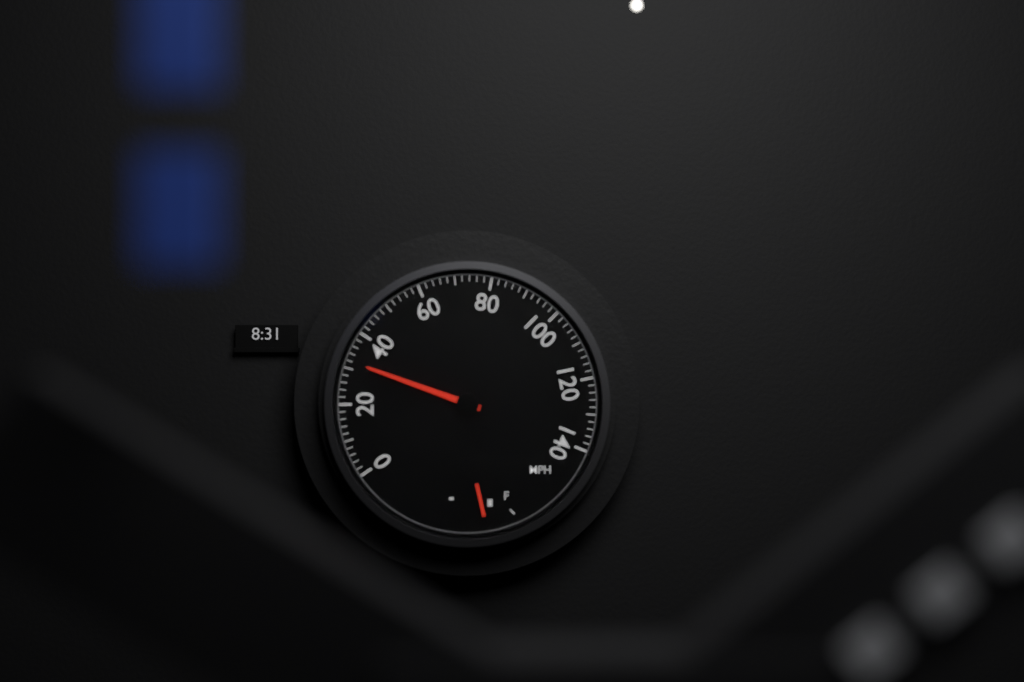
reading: 32 mph
